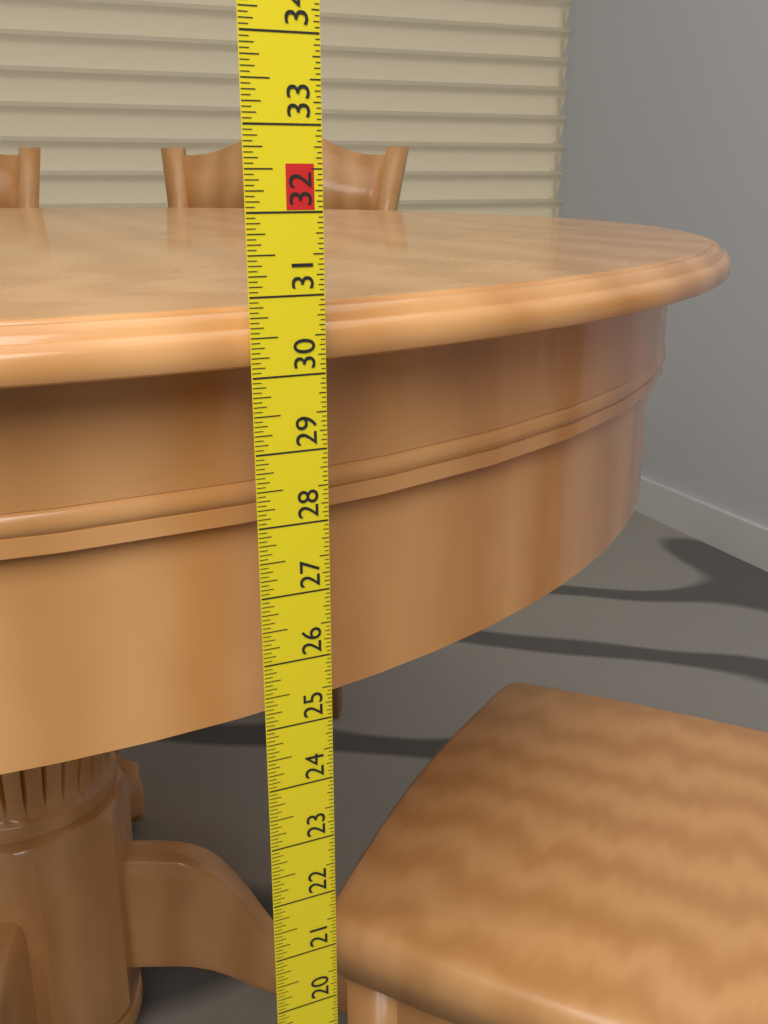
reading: 30.8125 in
